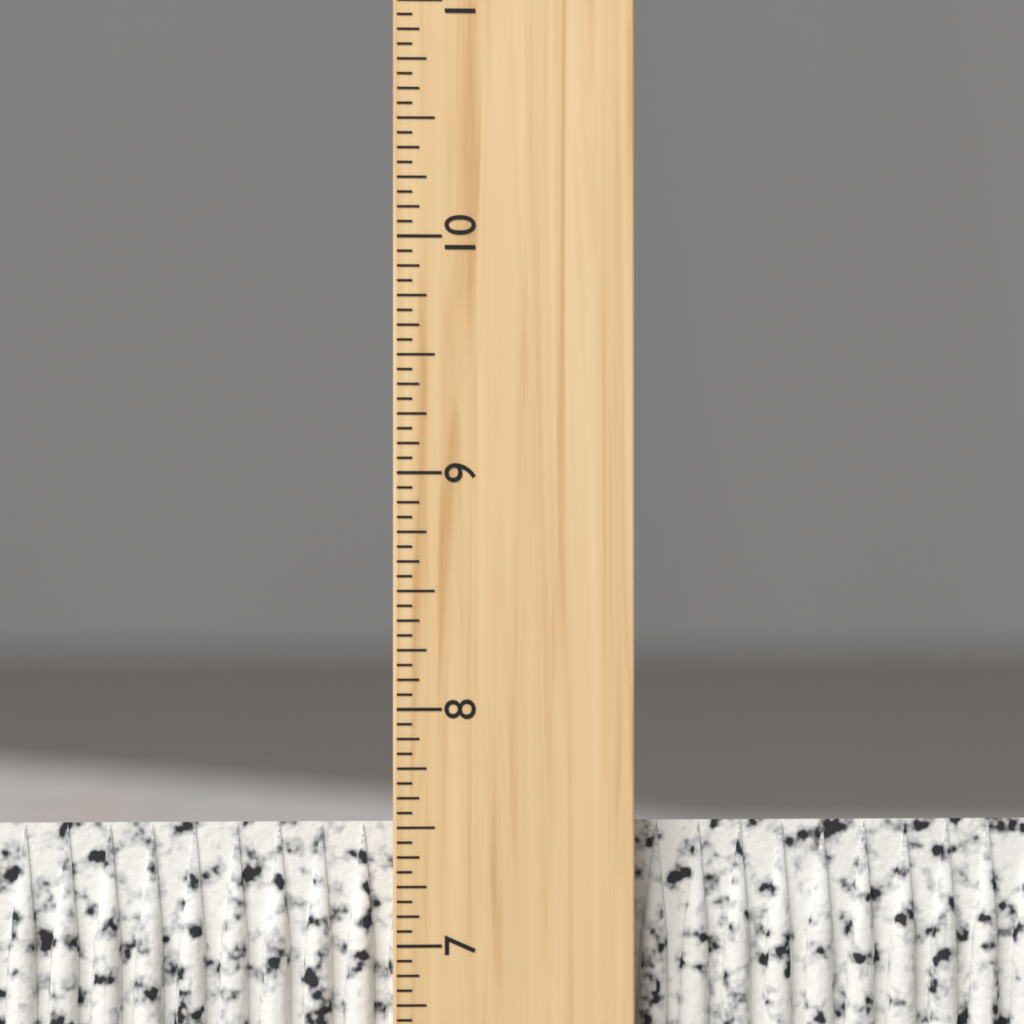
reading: 7.5000 inch
